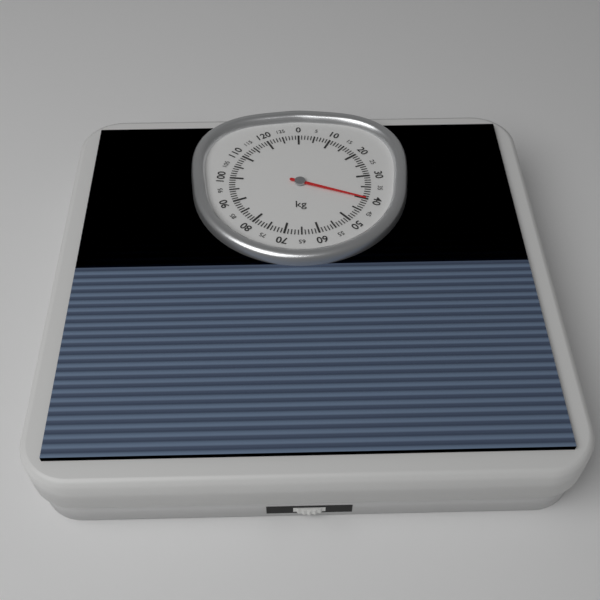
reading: 40 kg
